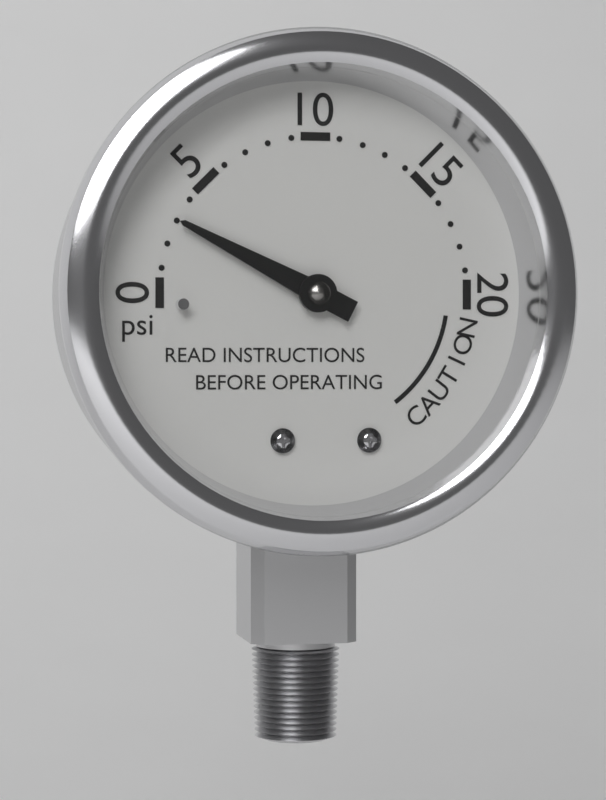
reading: 3 psi
